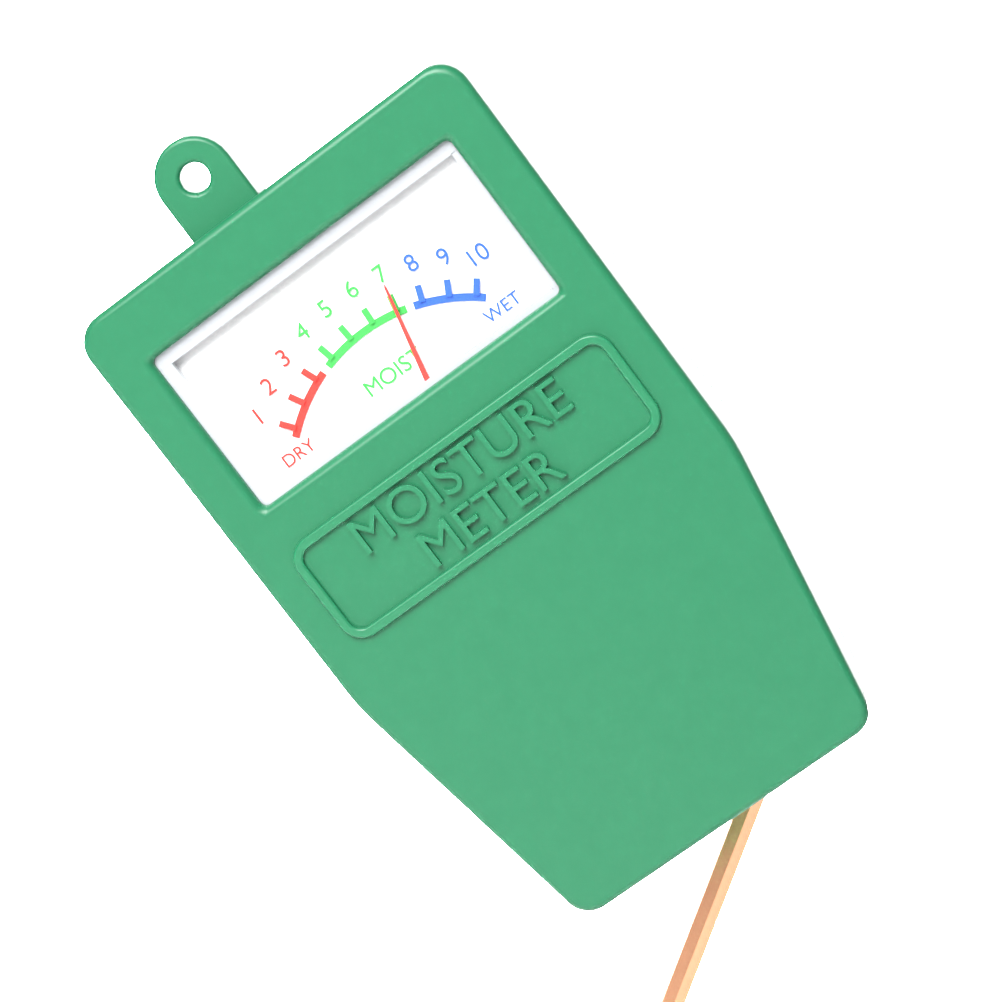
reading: 7 (no unit)
